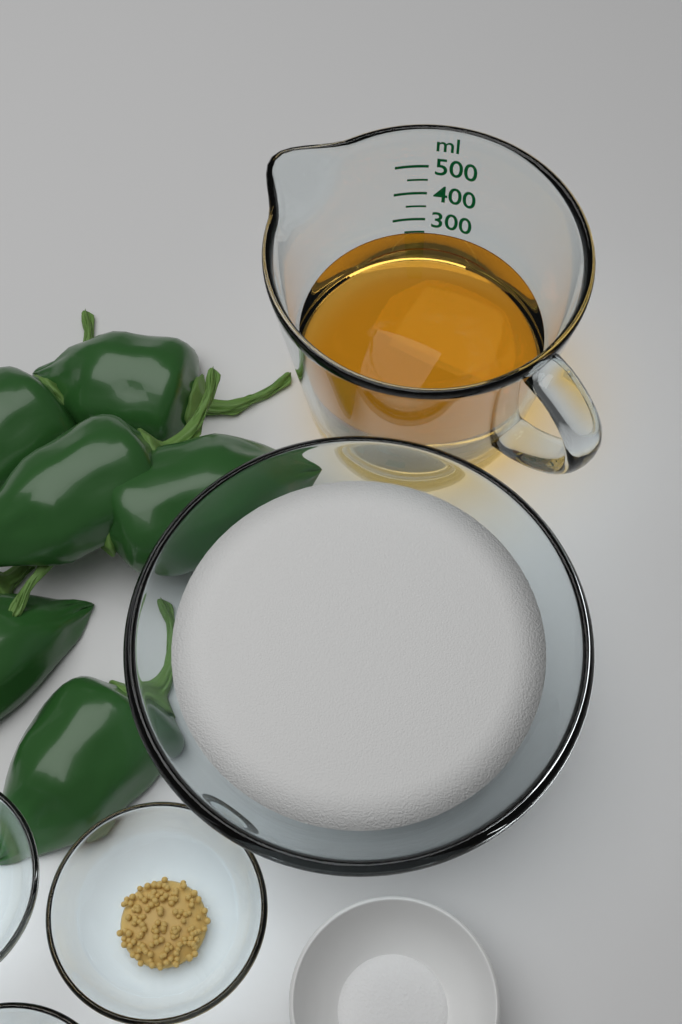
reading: 250 ml
